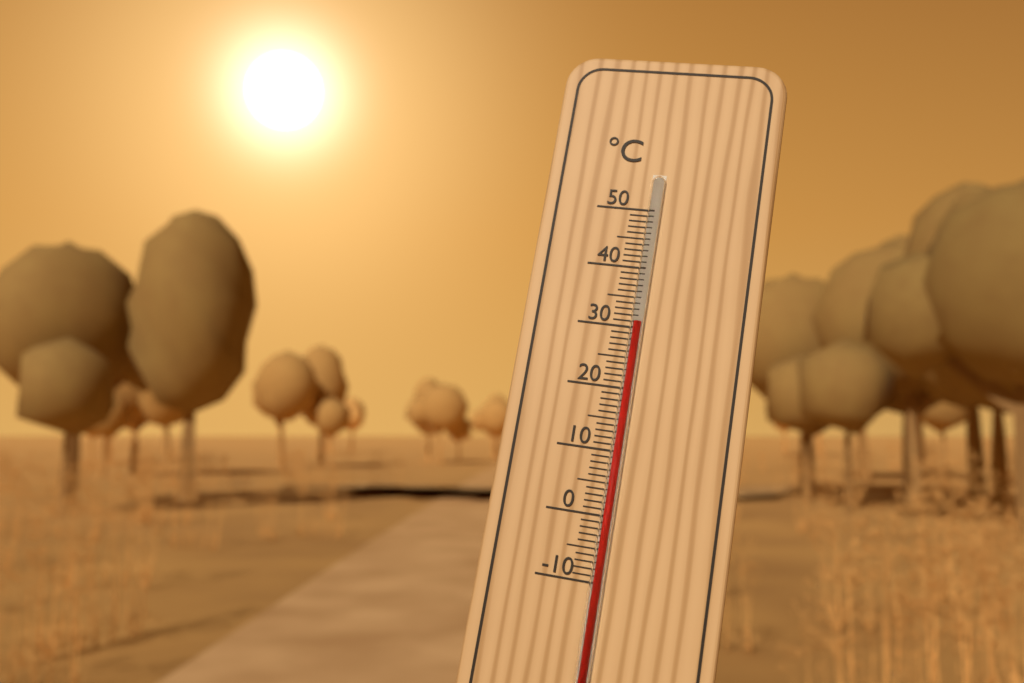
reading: 31 °C
